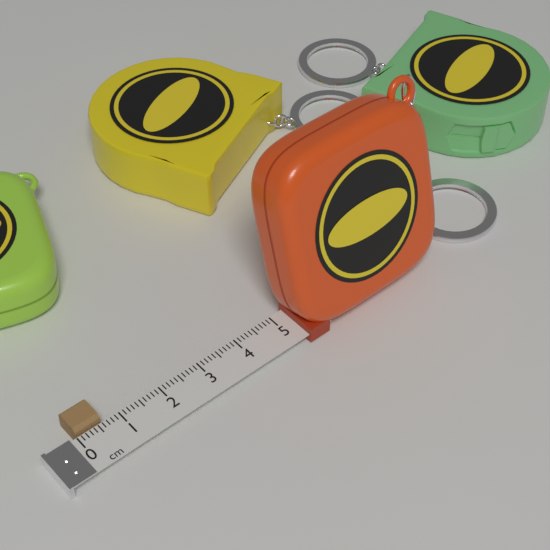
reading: 0.6 cm
